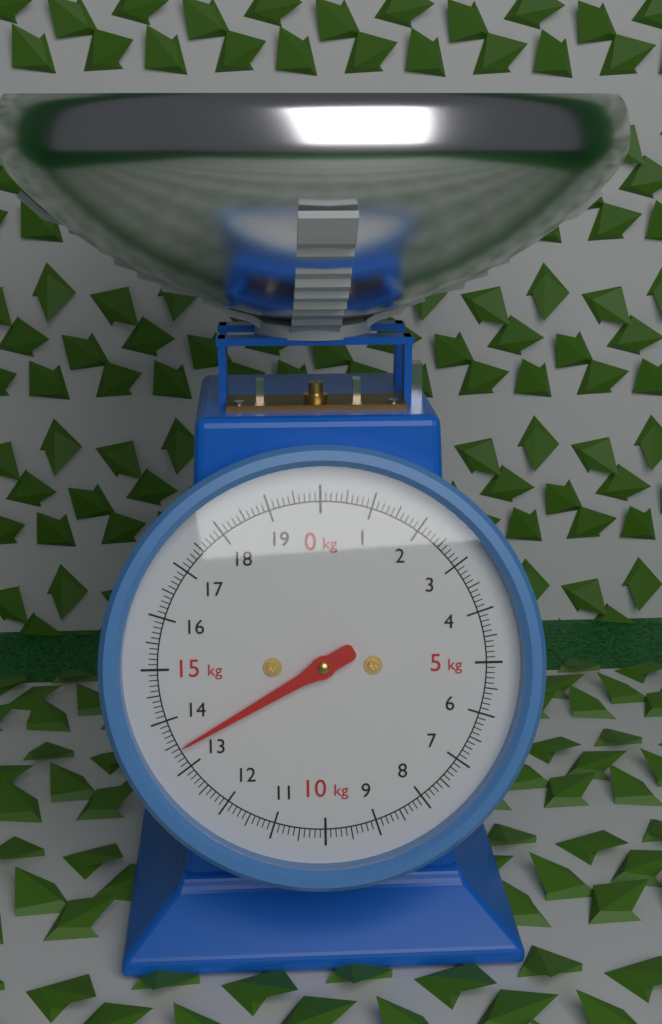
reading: 13.4 kg
